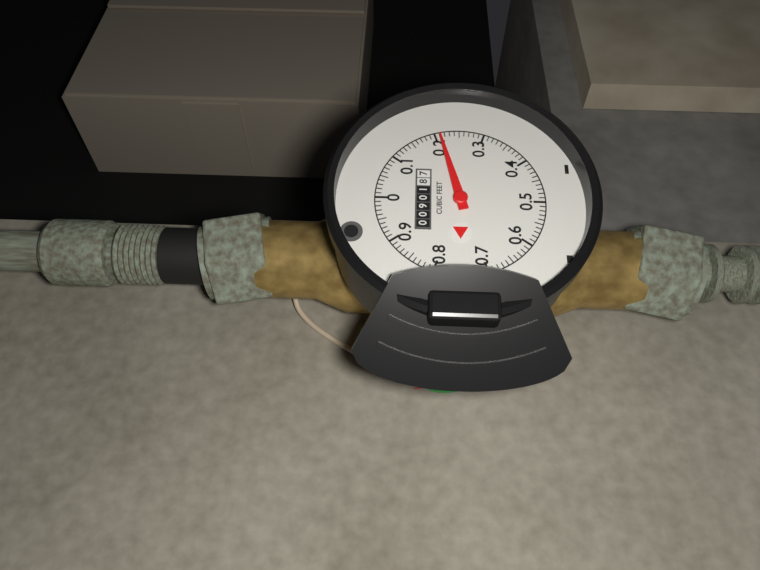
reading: 0.21 cubic feet
